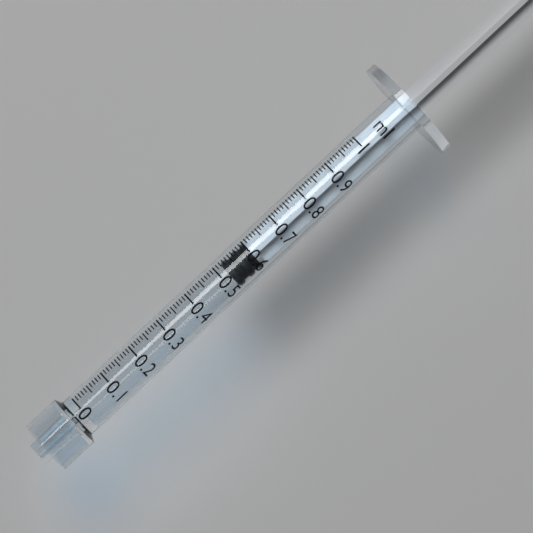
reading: 0.52 ml
